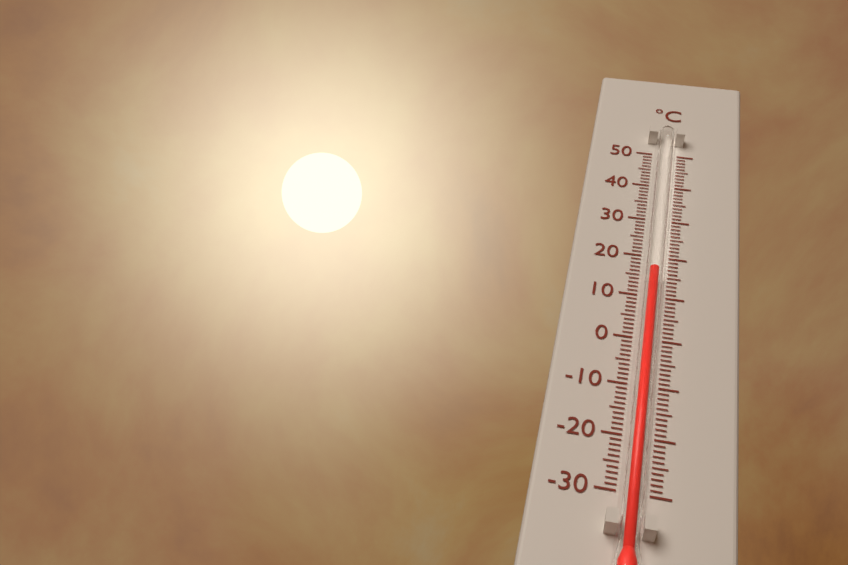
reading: 15 °C
